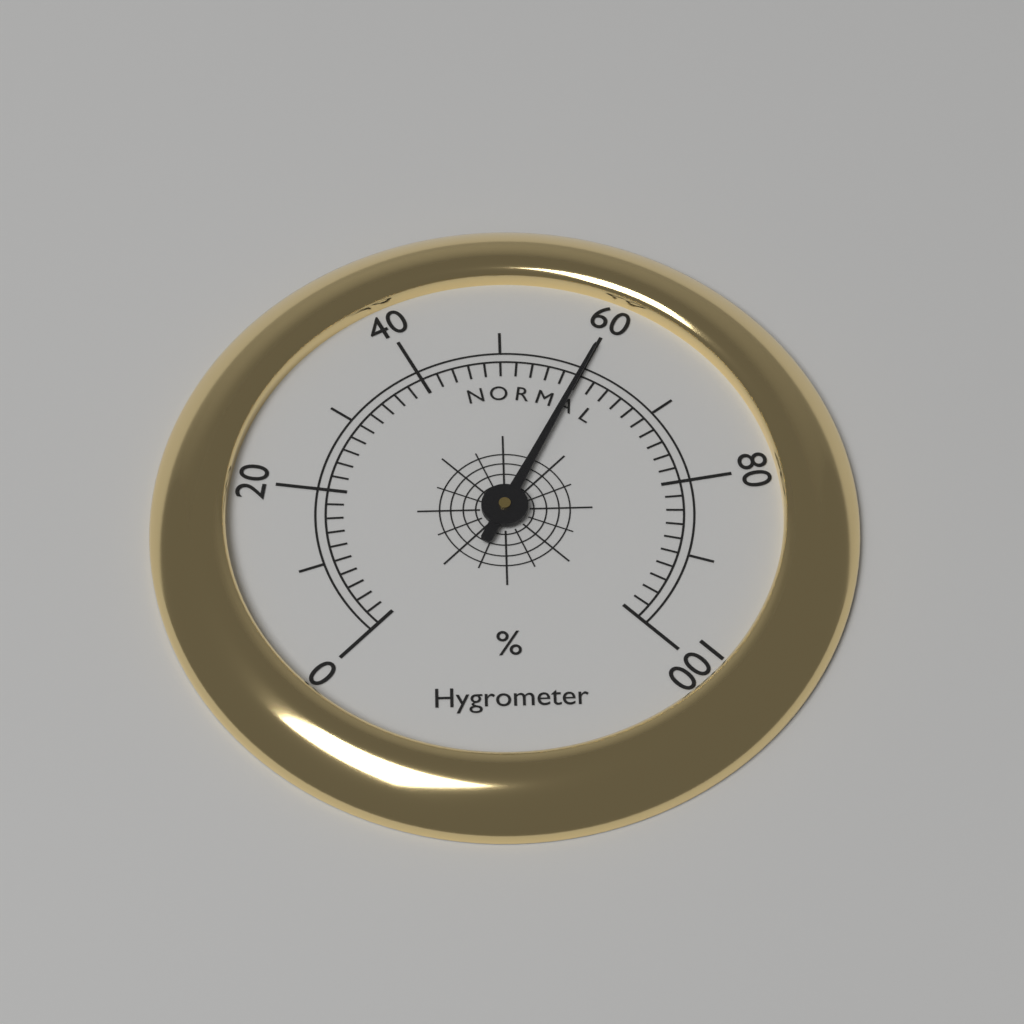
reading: 60 %
